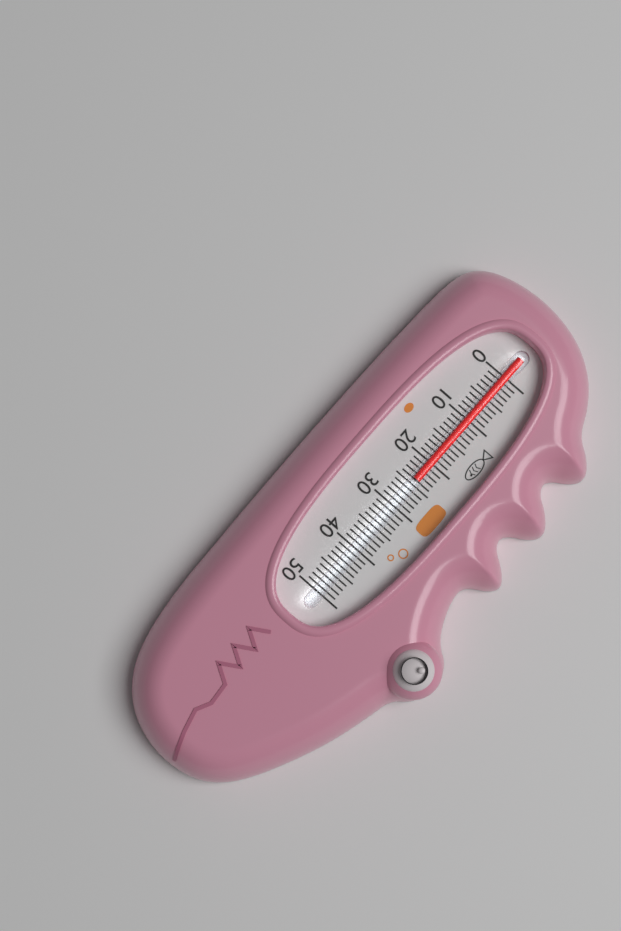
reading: 24 (no unit)
